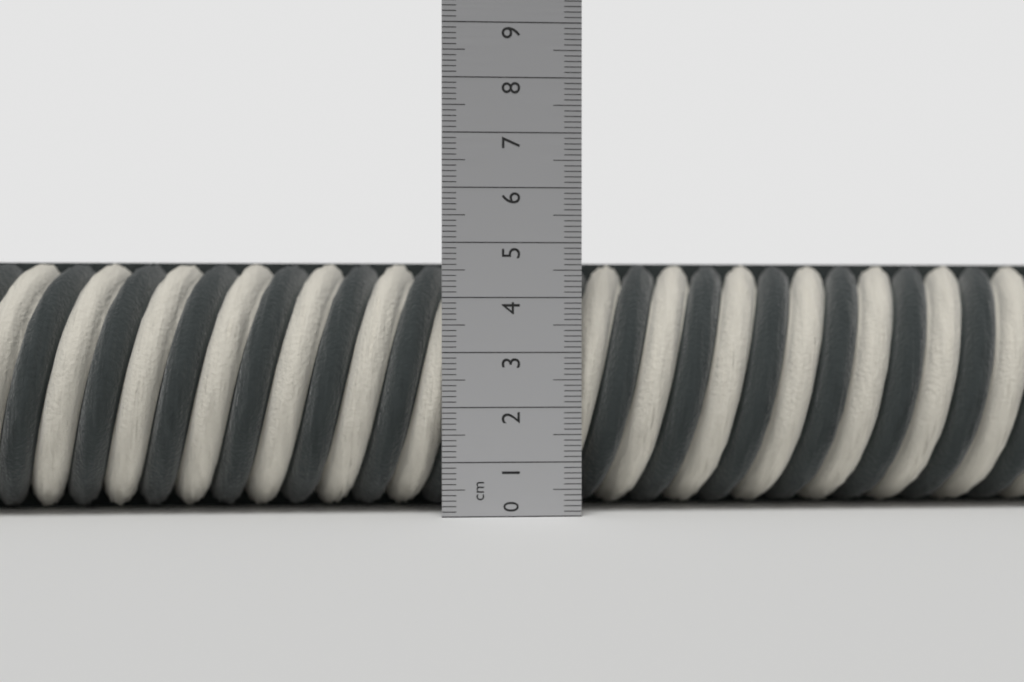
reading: 4.7 cm
